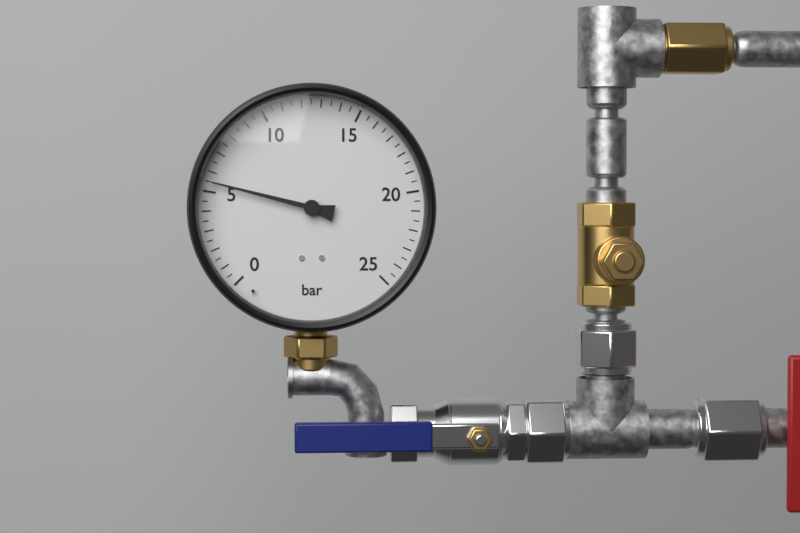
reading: 5.5 bar
